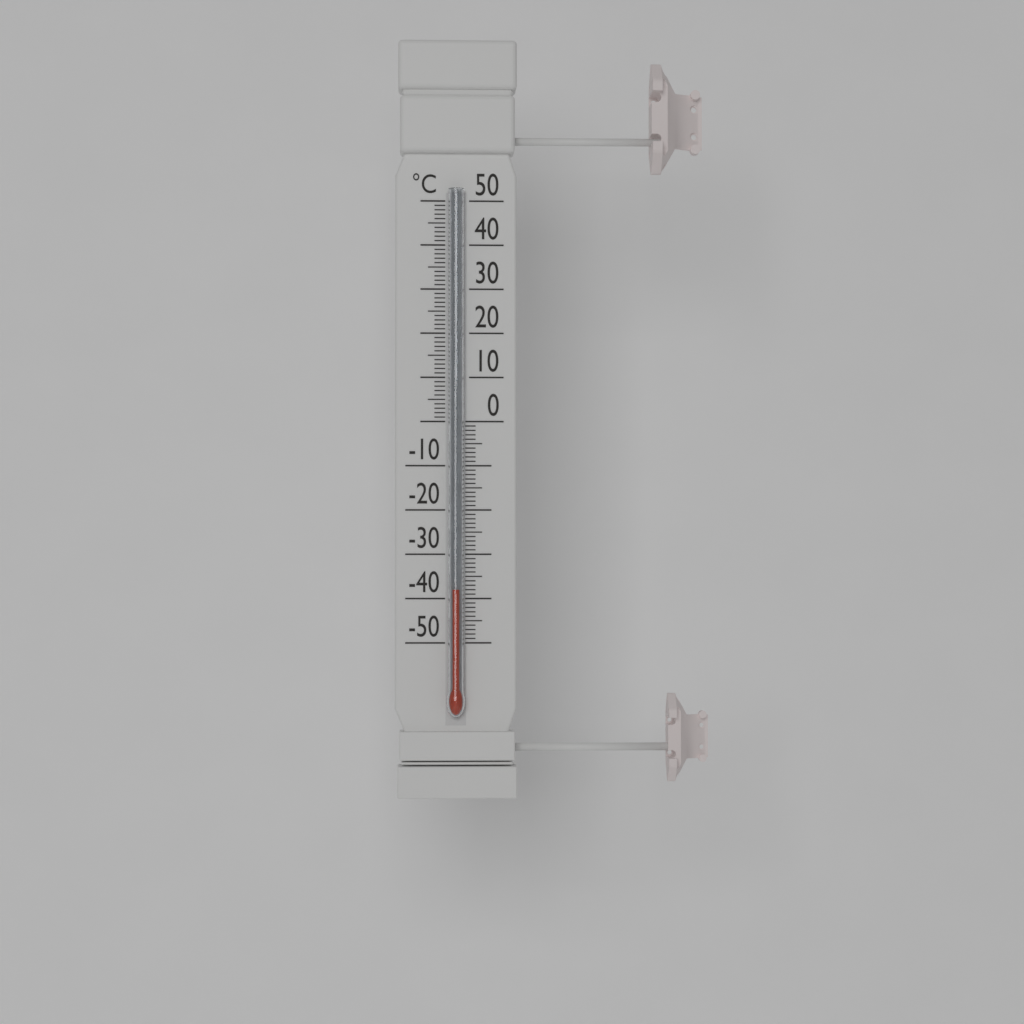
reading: -38 °C
